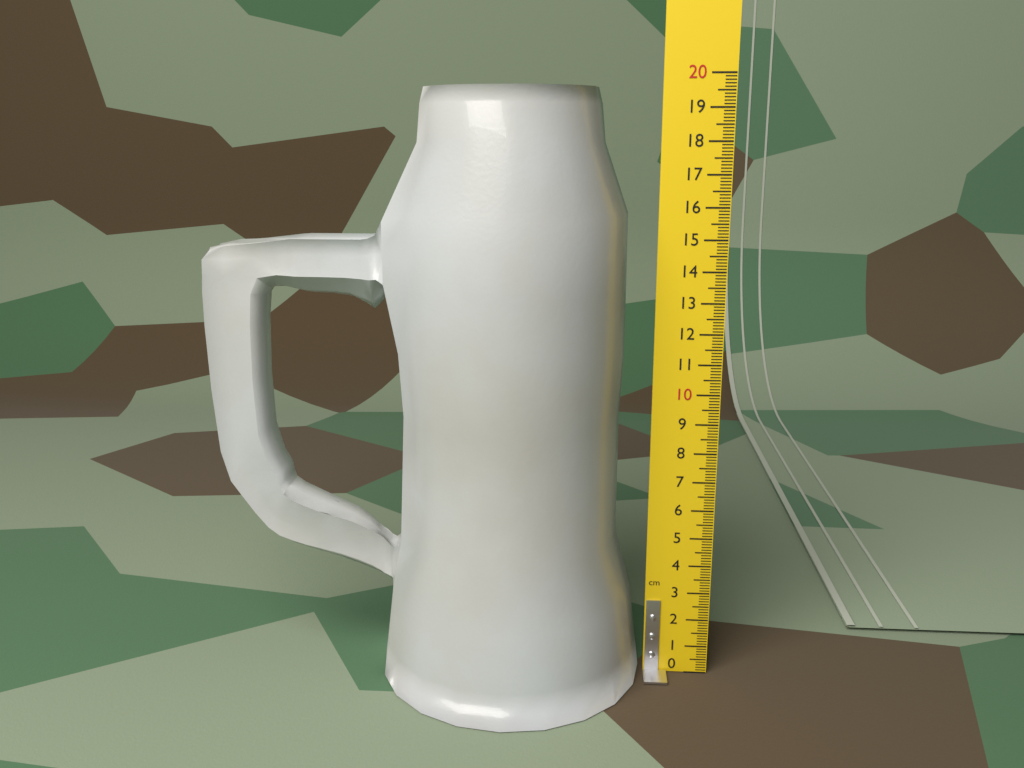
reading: 19.6 cm
